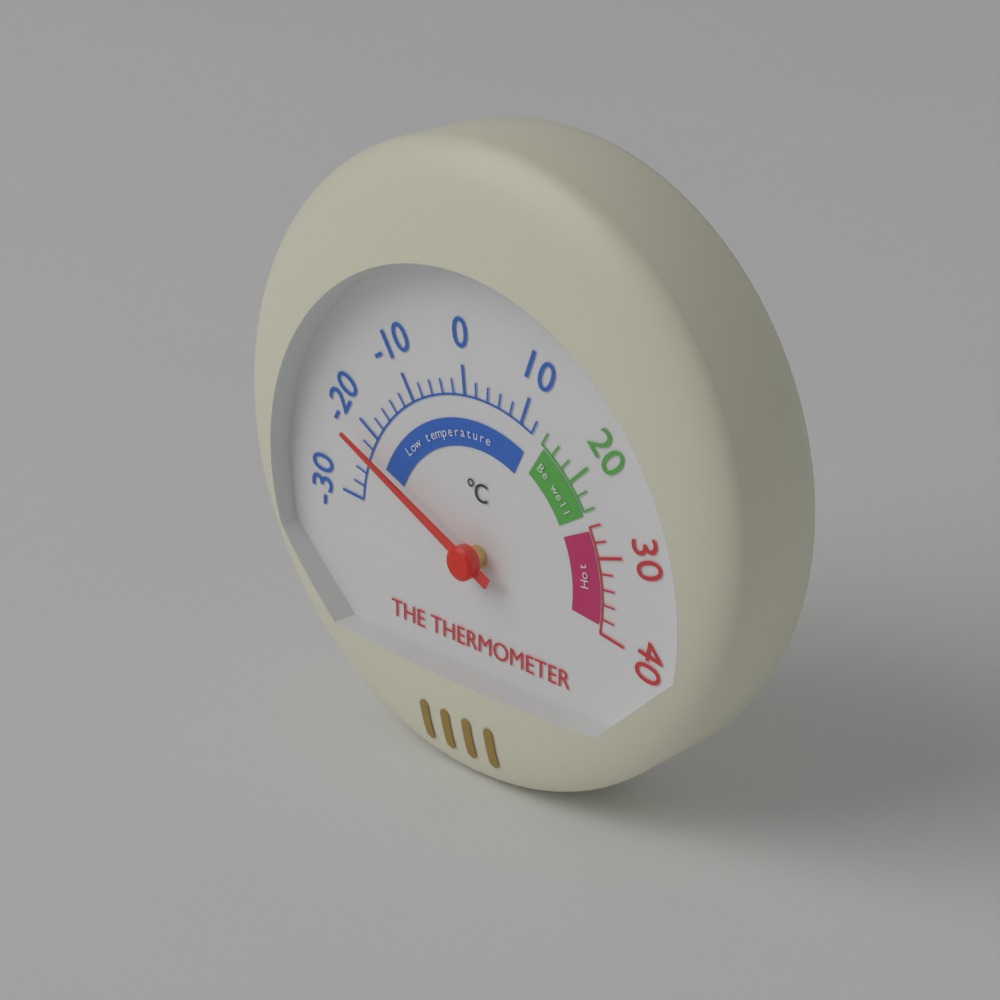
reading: -22 °C
